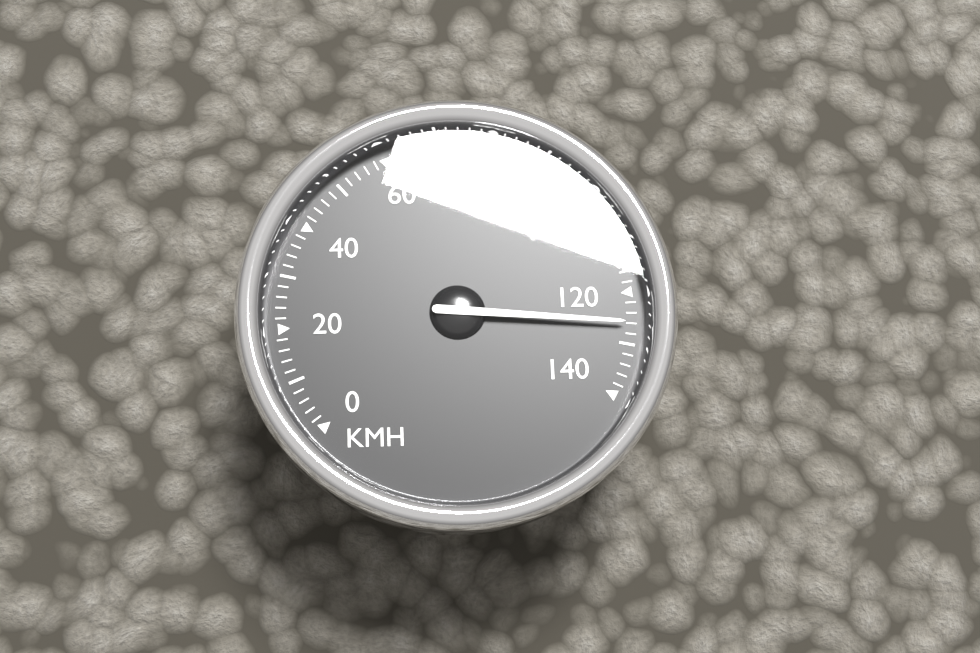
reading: 126 km/h
